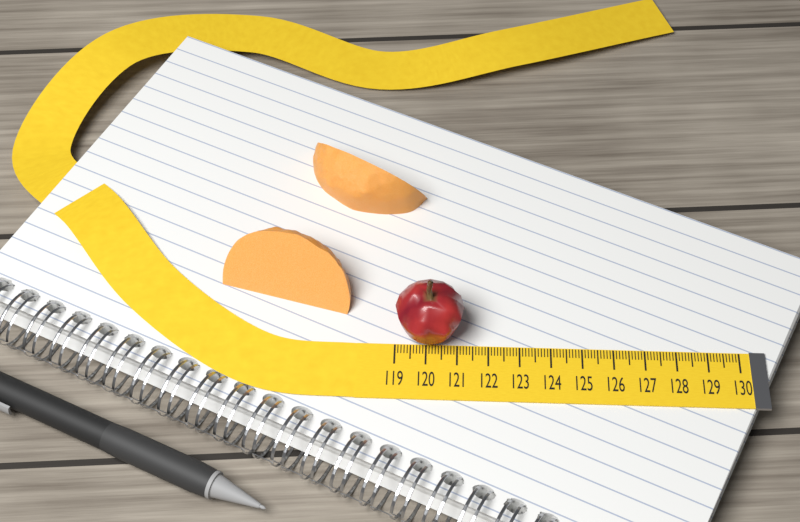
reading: 121.2 (no unit)
